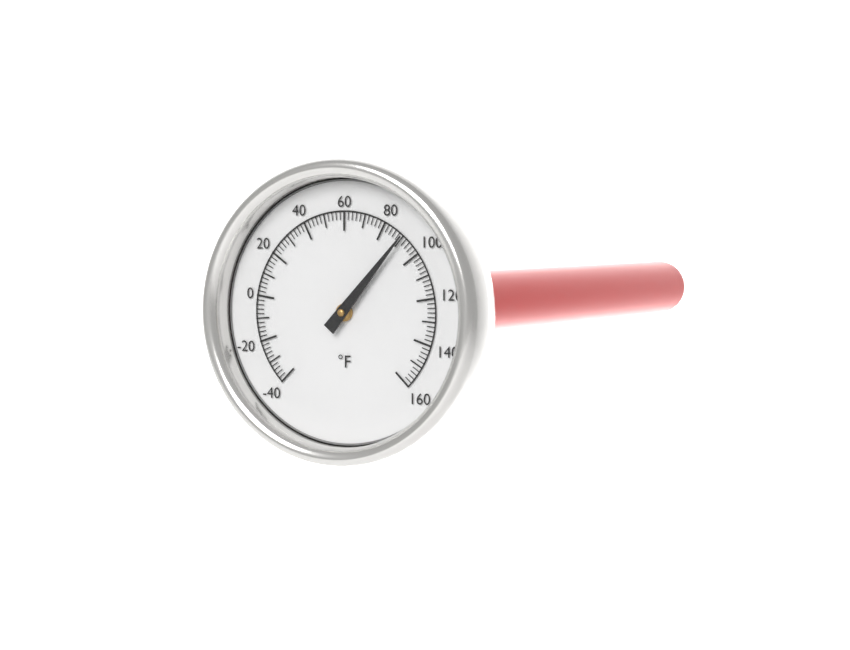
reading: 90 °F
